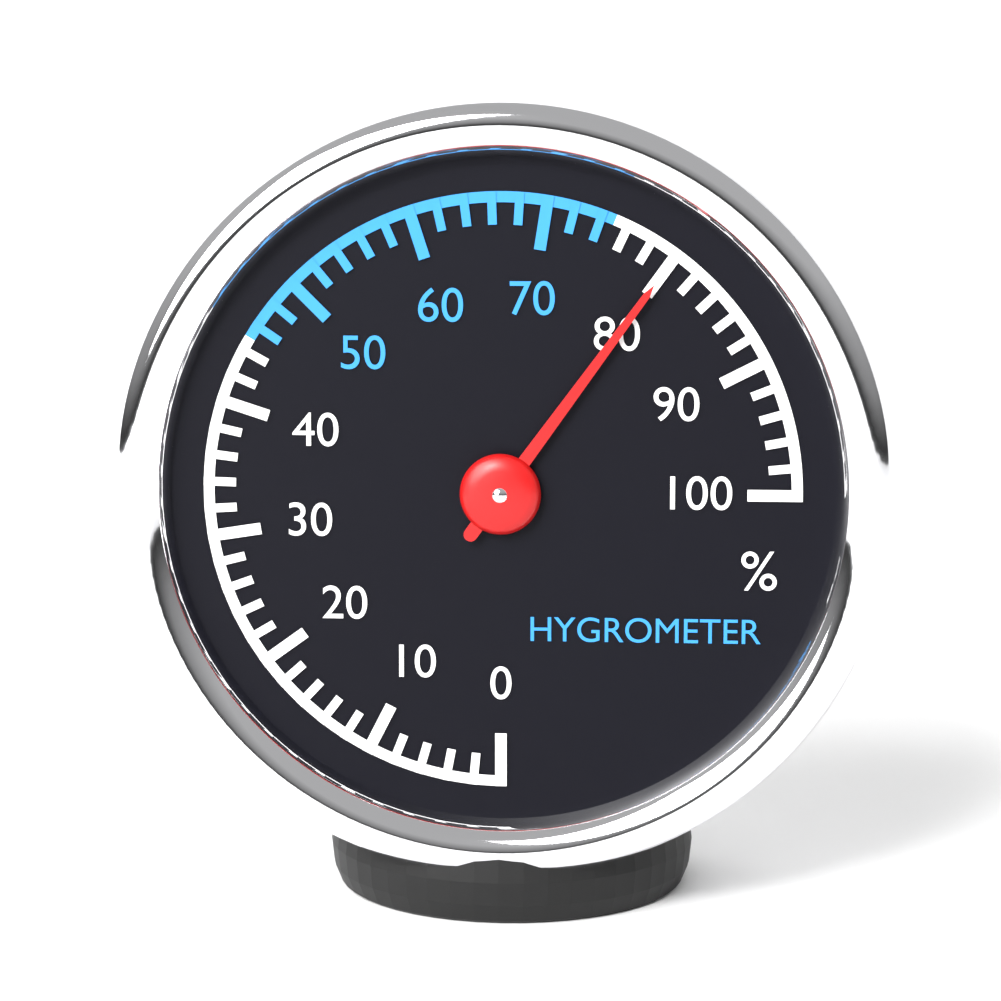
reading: 80 %
